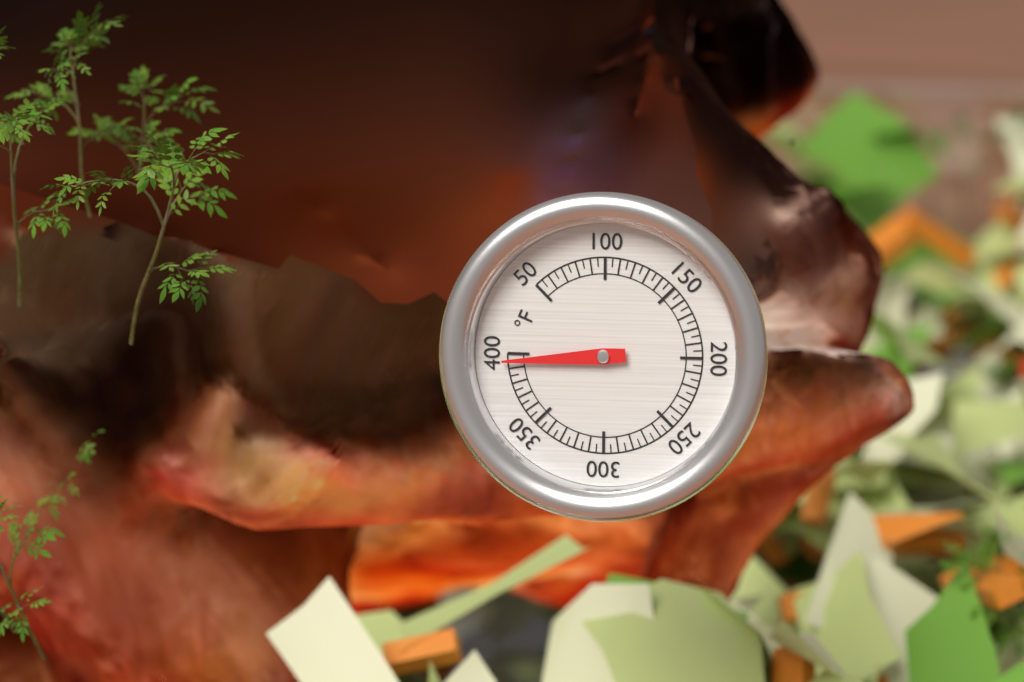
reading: 395 °F
